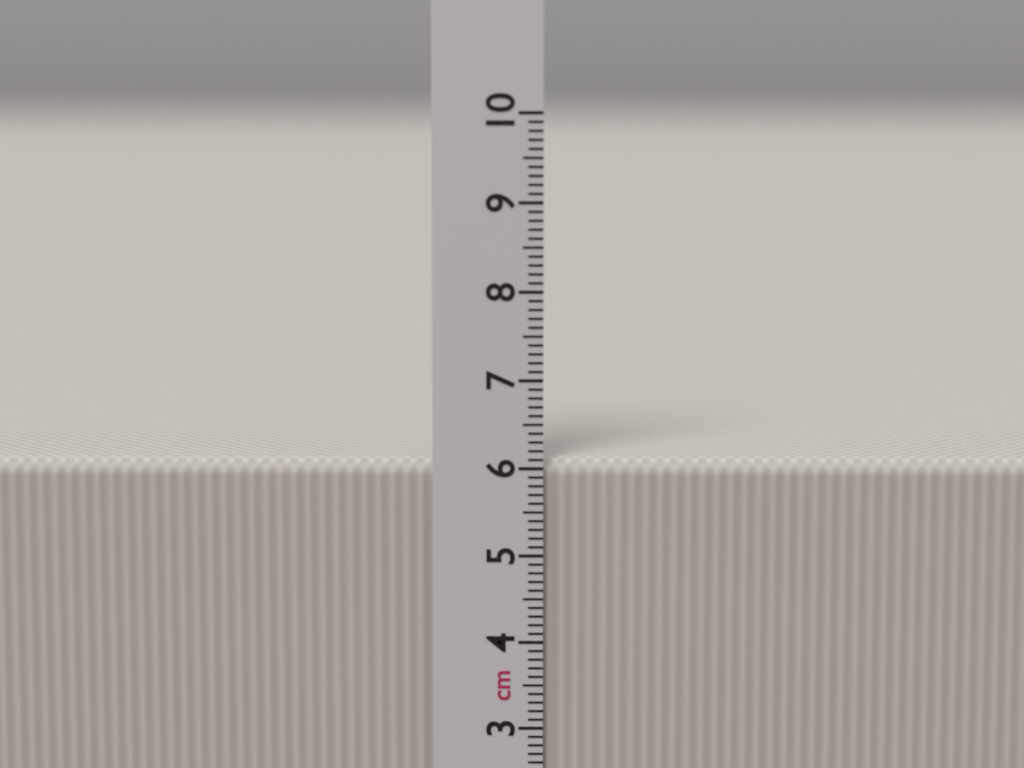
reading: 6.1 cm
